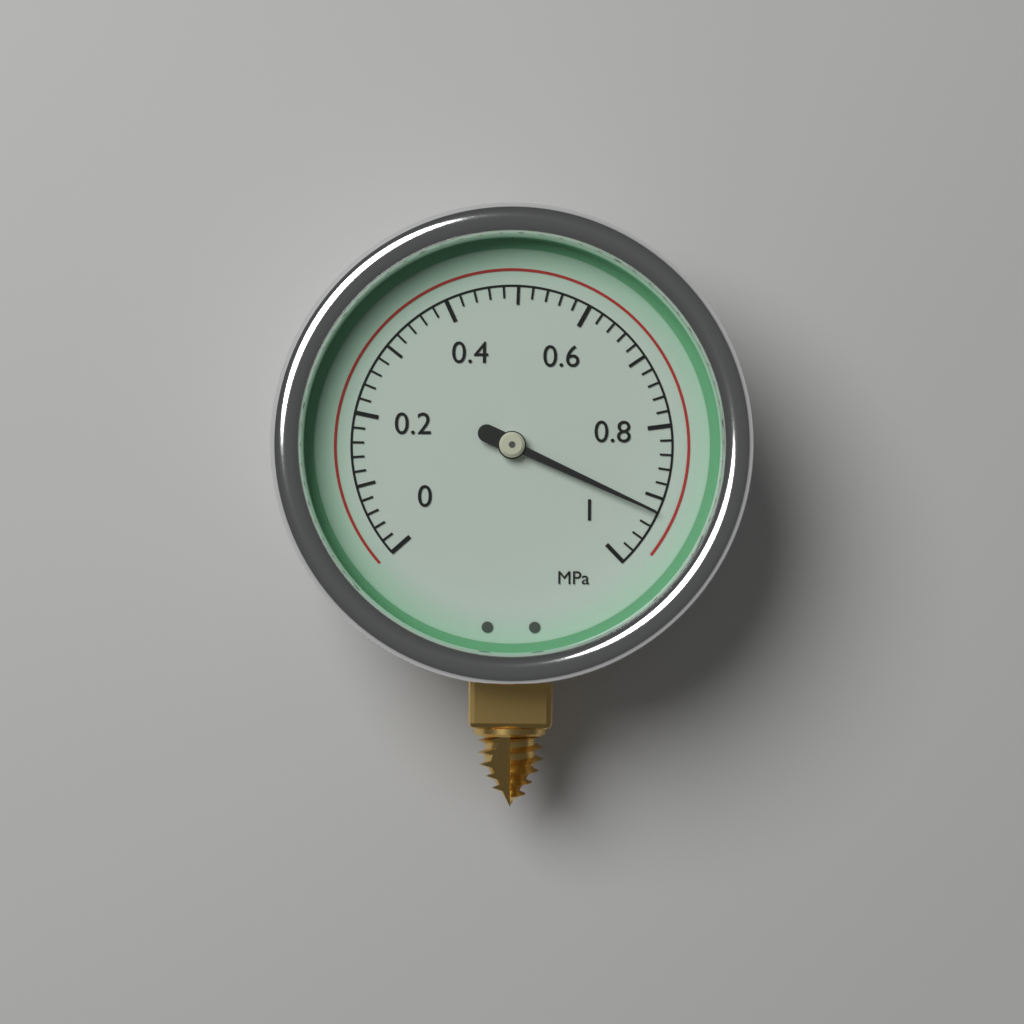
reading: 0.92 MPa
